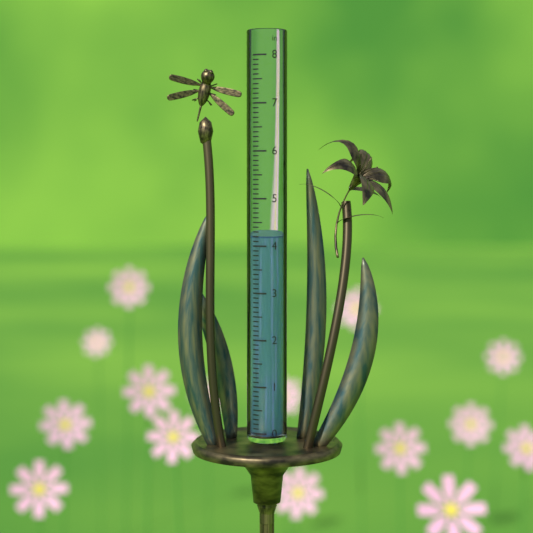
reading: 4.2 in
